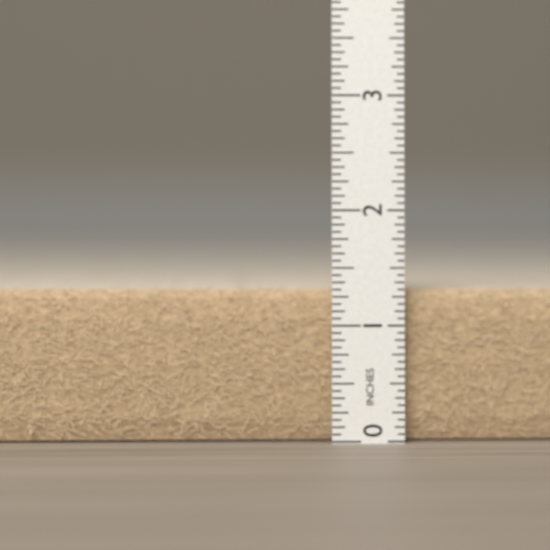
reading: 1.3125 in
